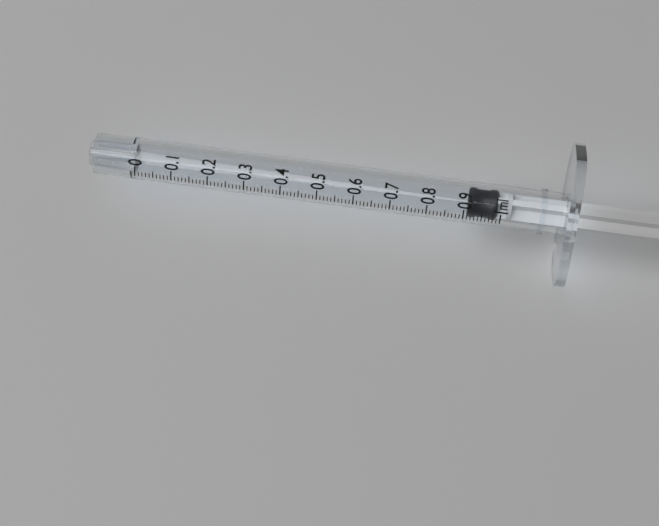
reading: 0.91 ml
